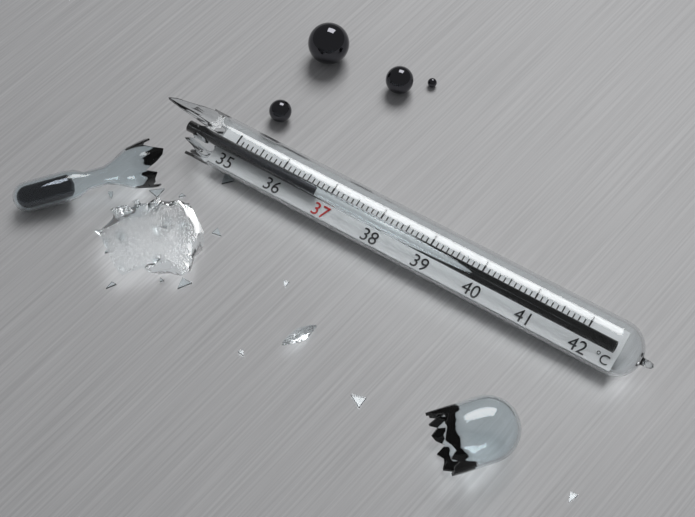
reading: 36.8 °C
